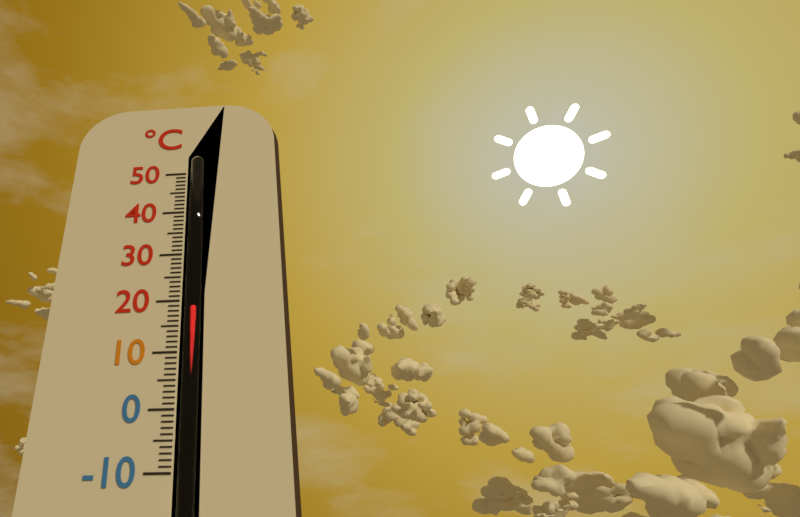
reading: 19 °C
